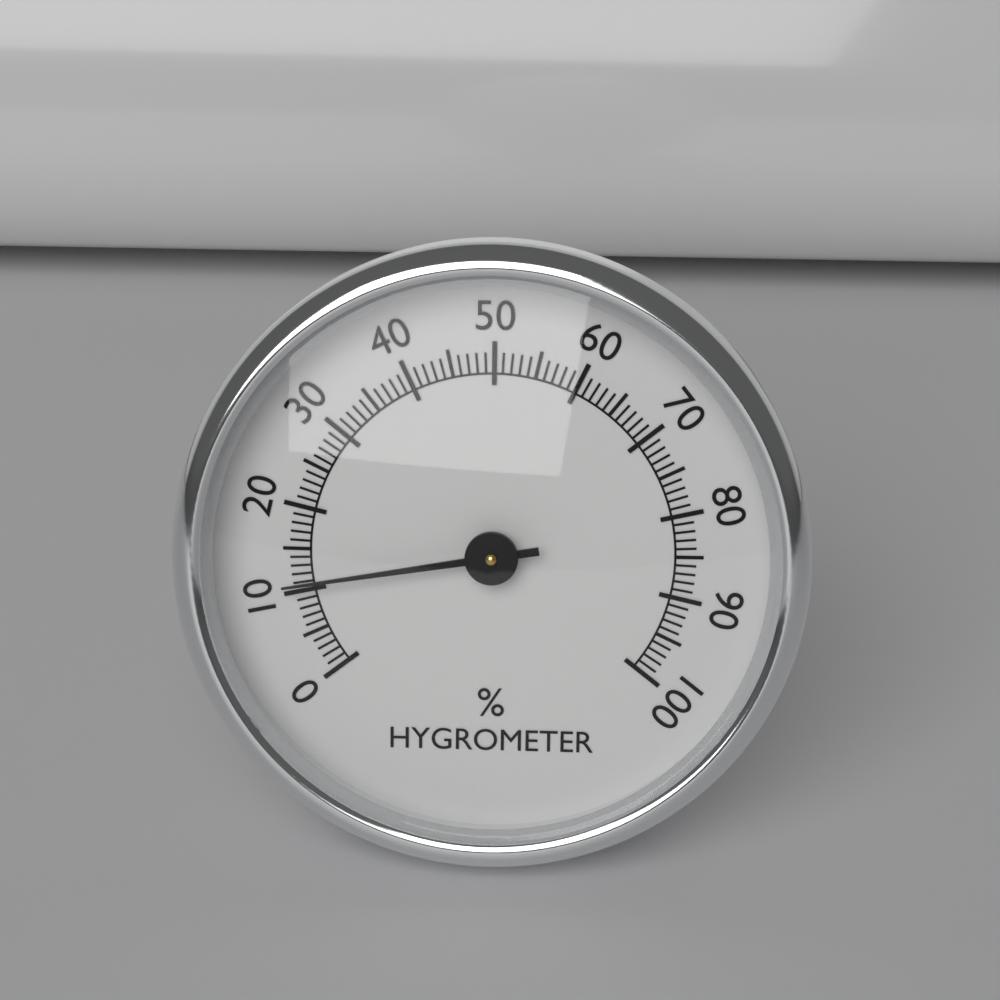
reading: 11 %
